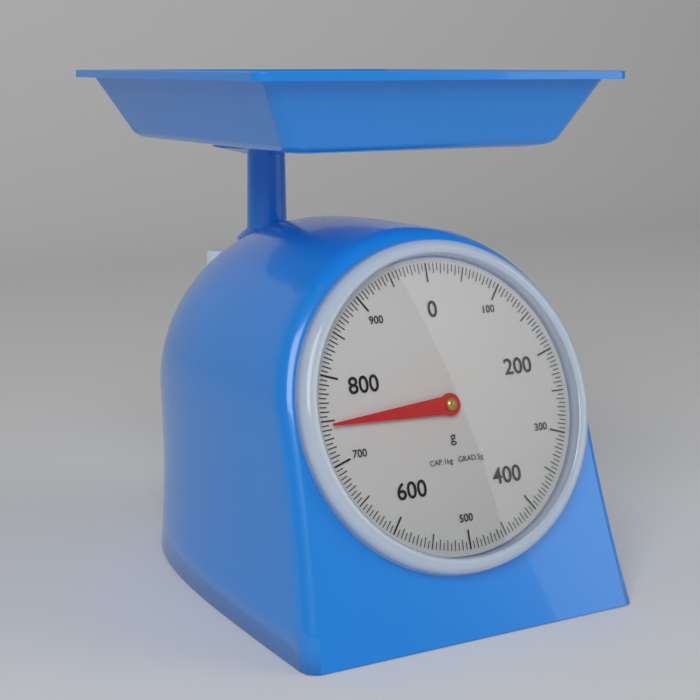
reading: 745 g
